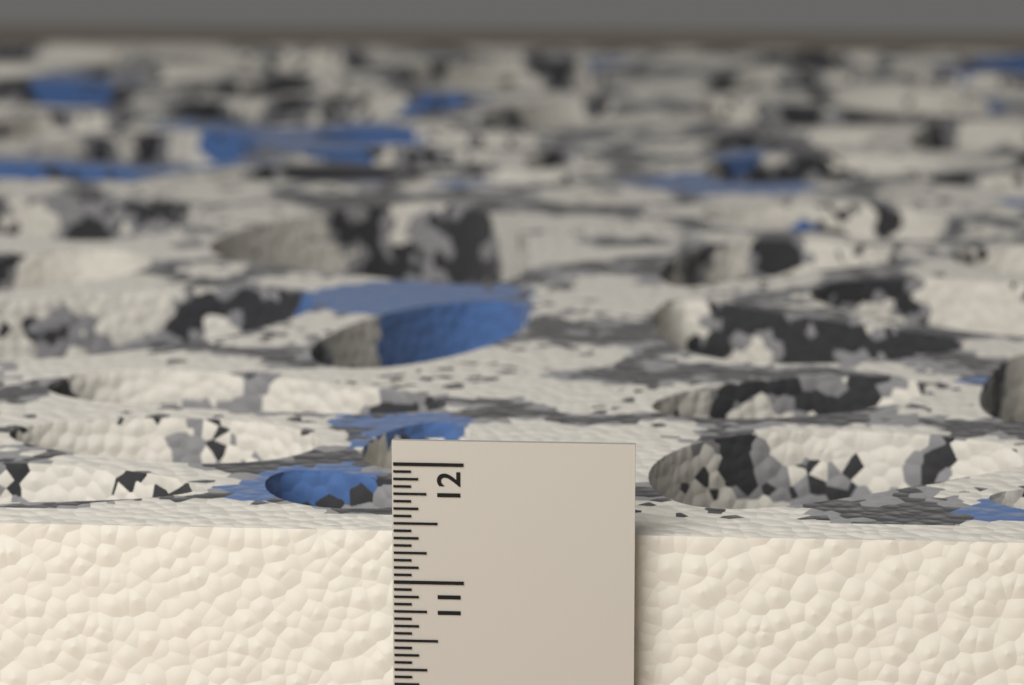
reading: 11.3750 in
